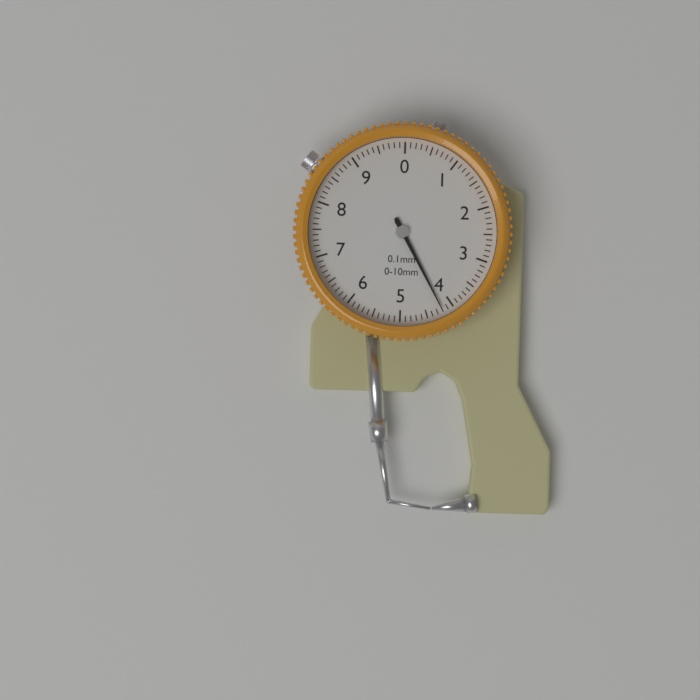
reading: 4.2 mm
